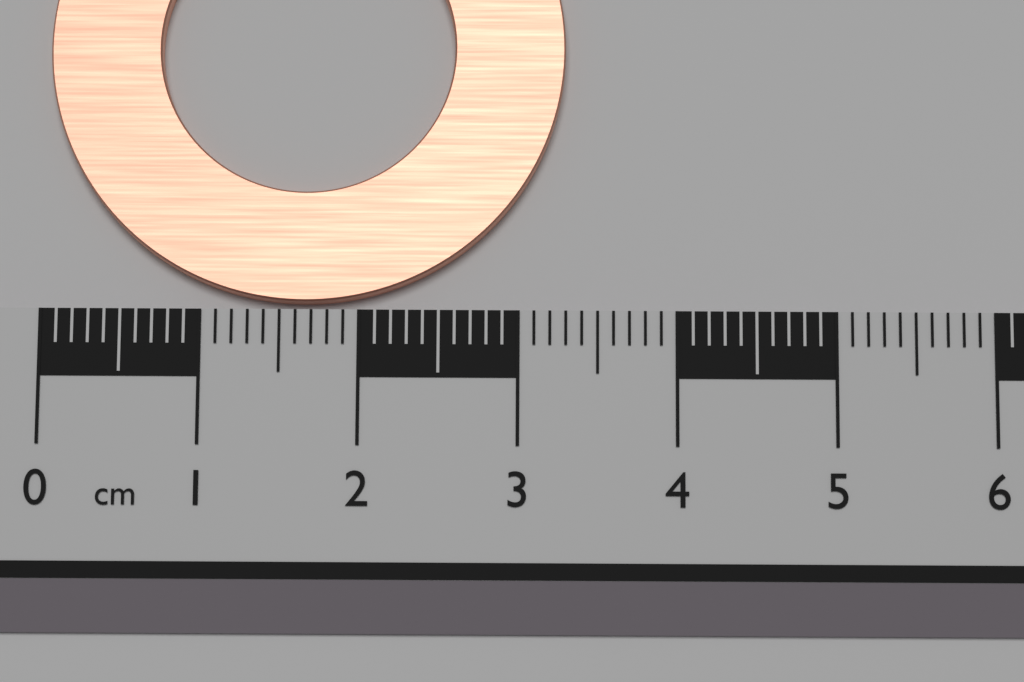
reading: 3.3 cm
